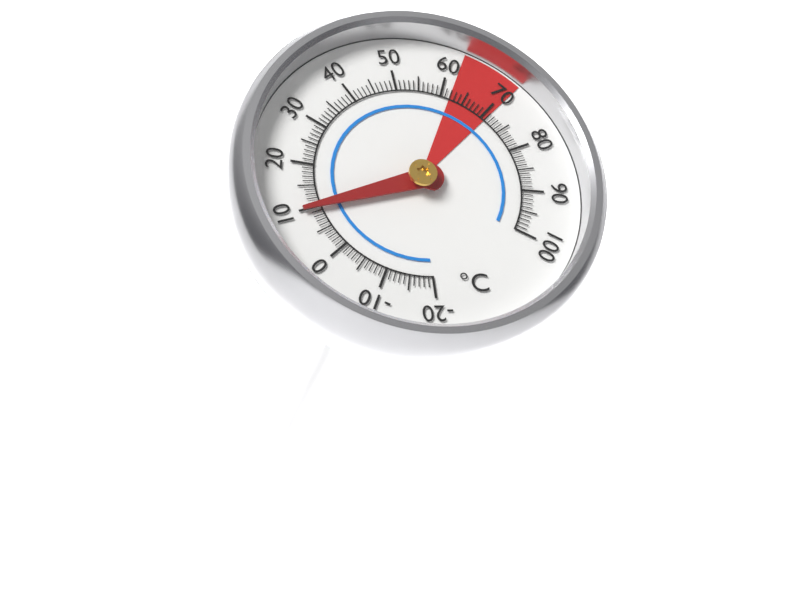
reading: 10 °C
